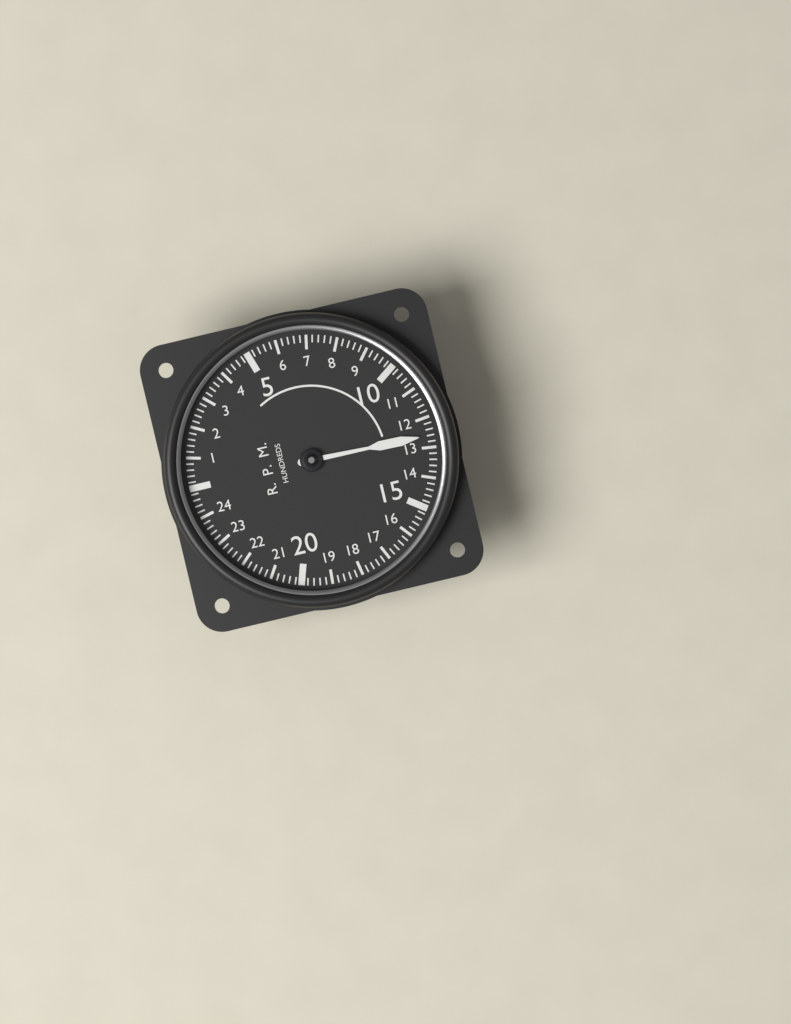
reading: 12.6 RPM x100
